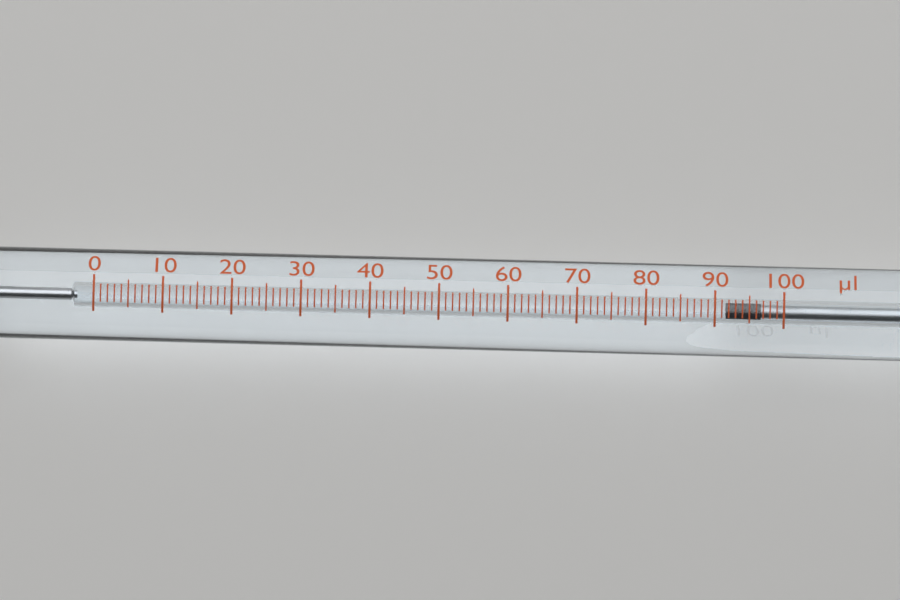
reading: 92 µl
